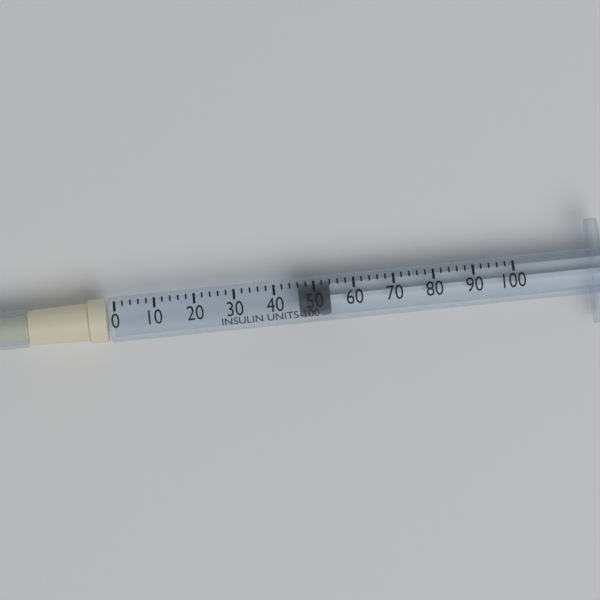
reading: 46 units
